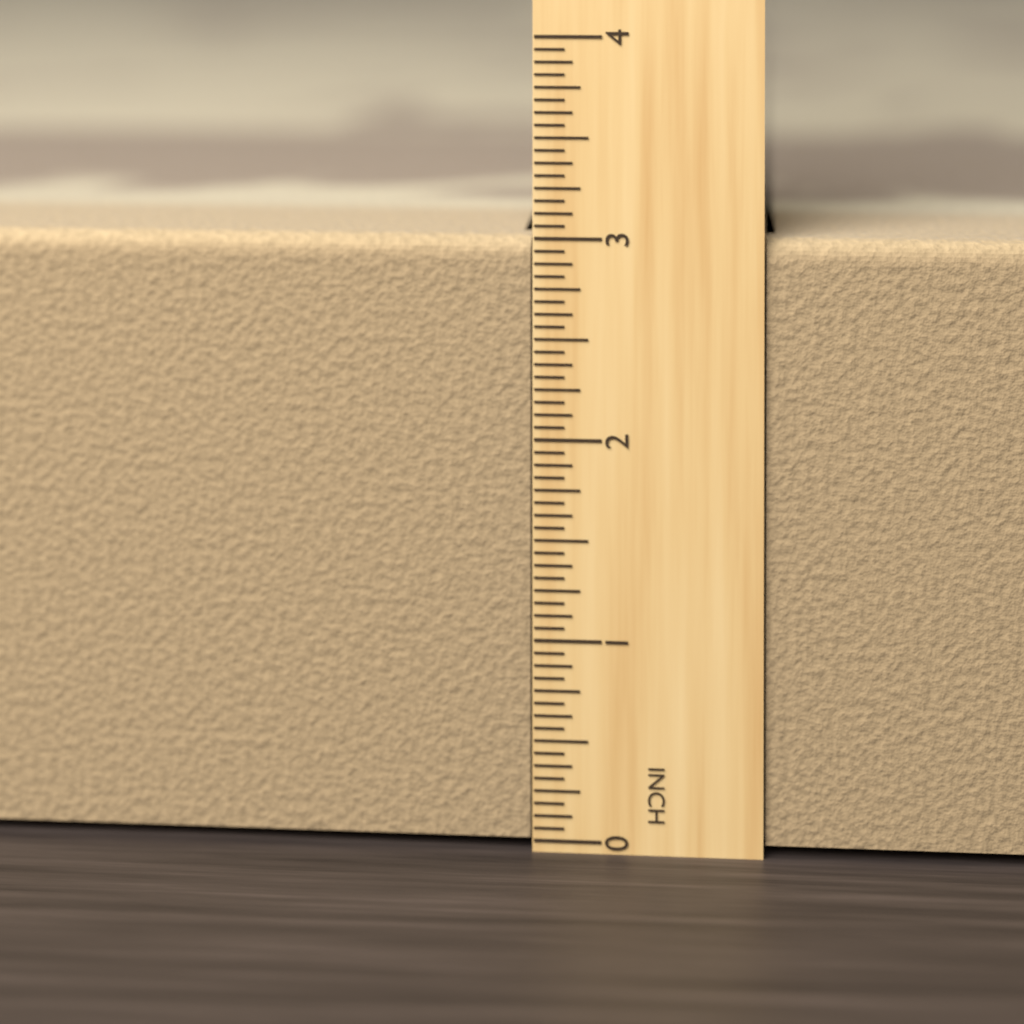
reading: 3.0000 in
